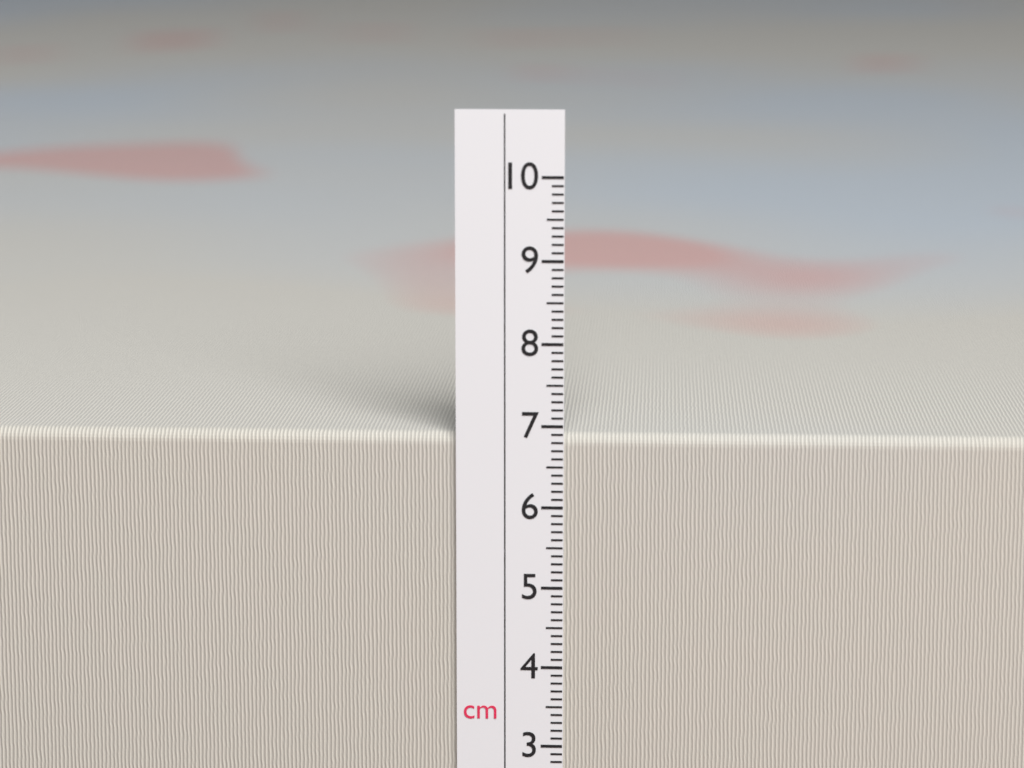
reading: 6.9 cm
